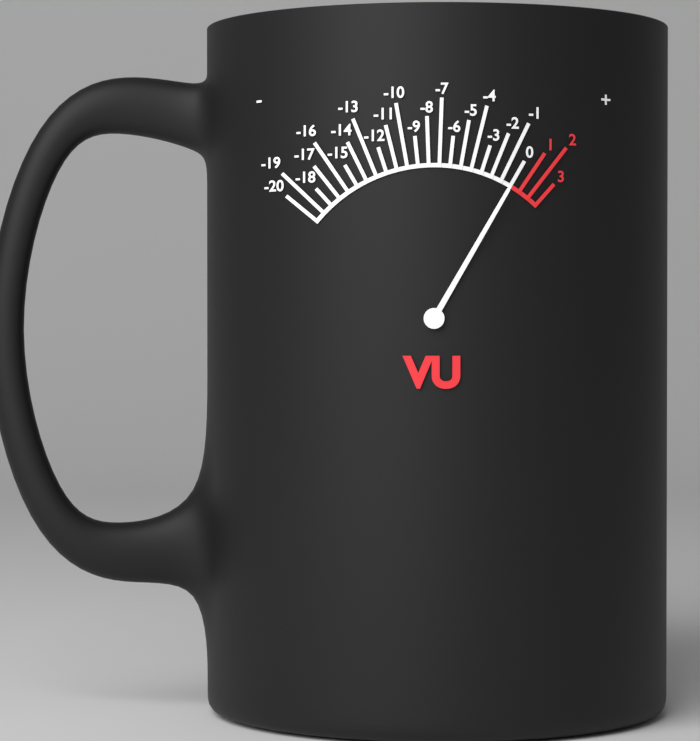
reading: 0 VU
